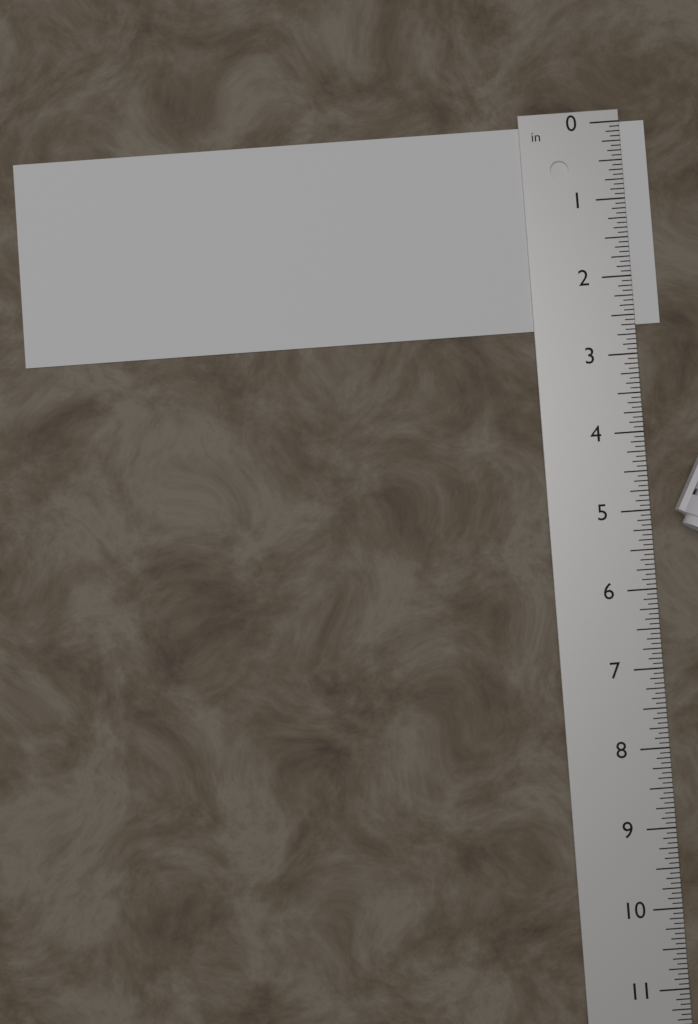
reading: 2.6250 in
